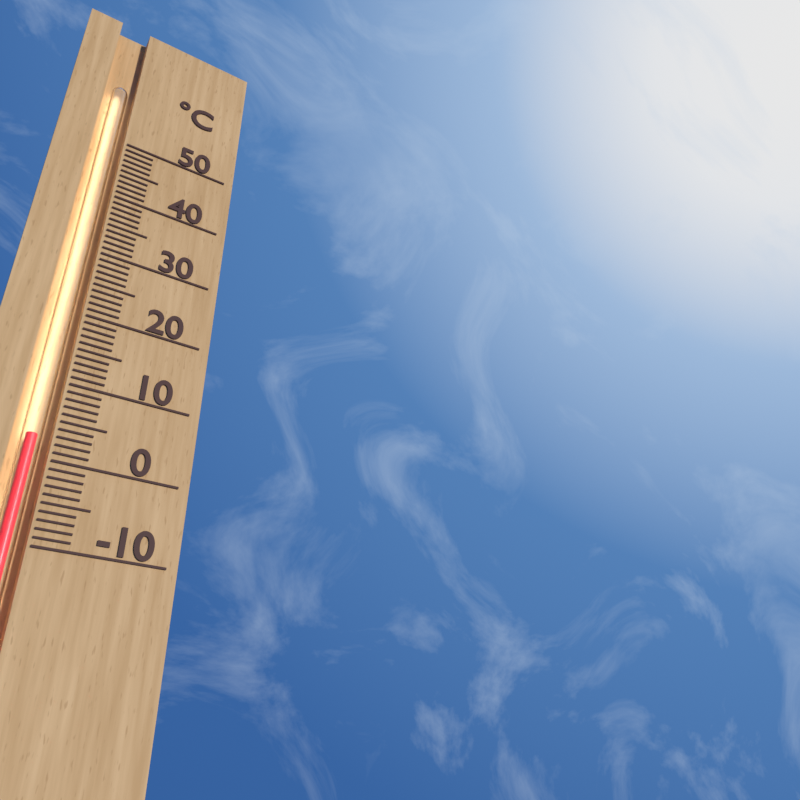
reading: 3 °C
